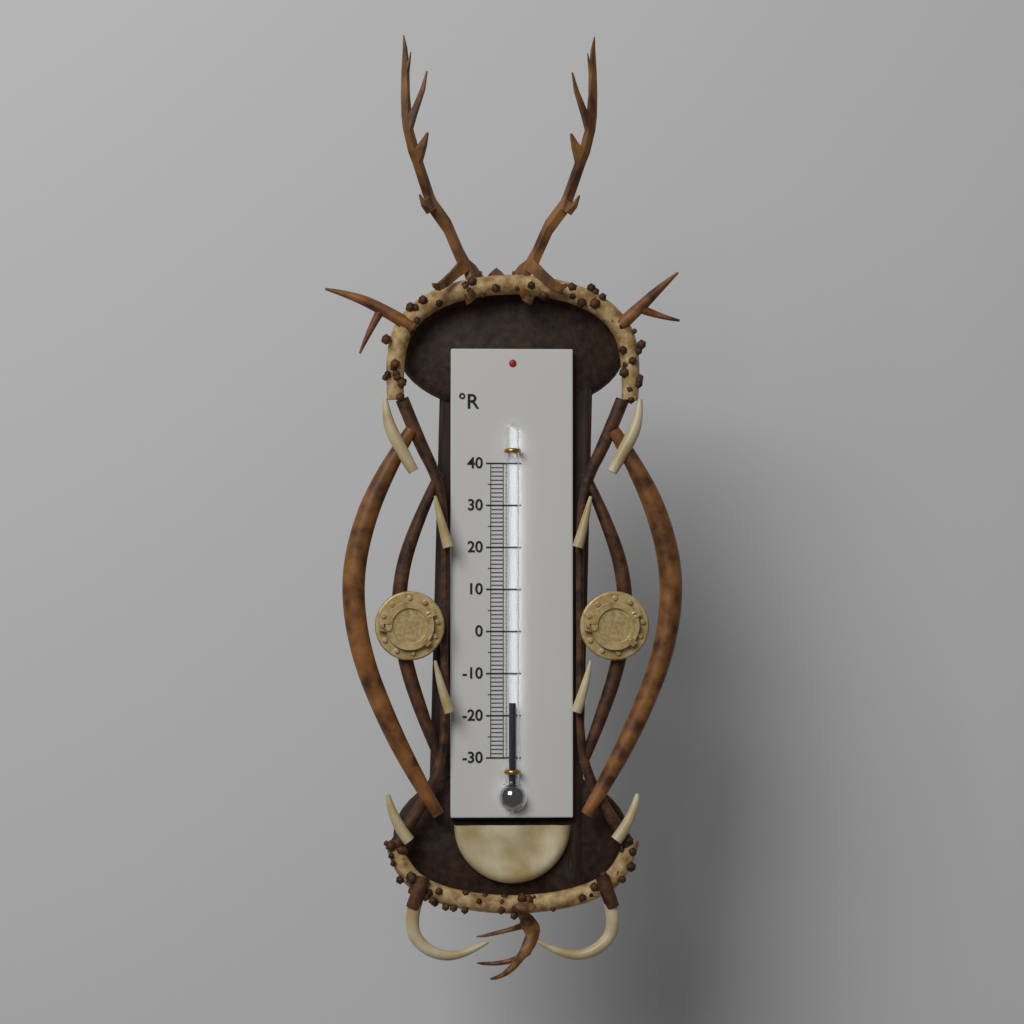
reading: -17 °R
